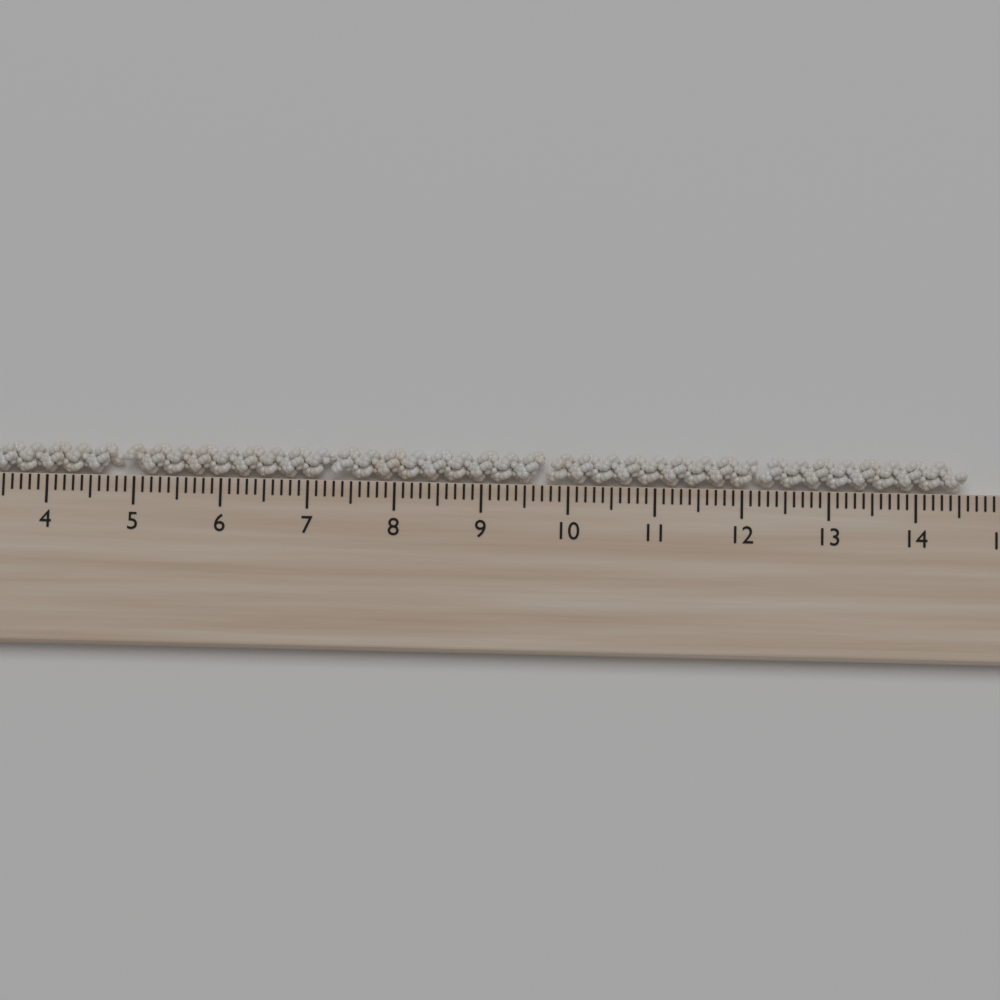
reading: 14.6 cm
